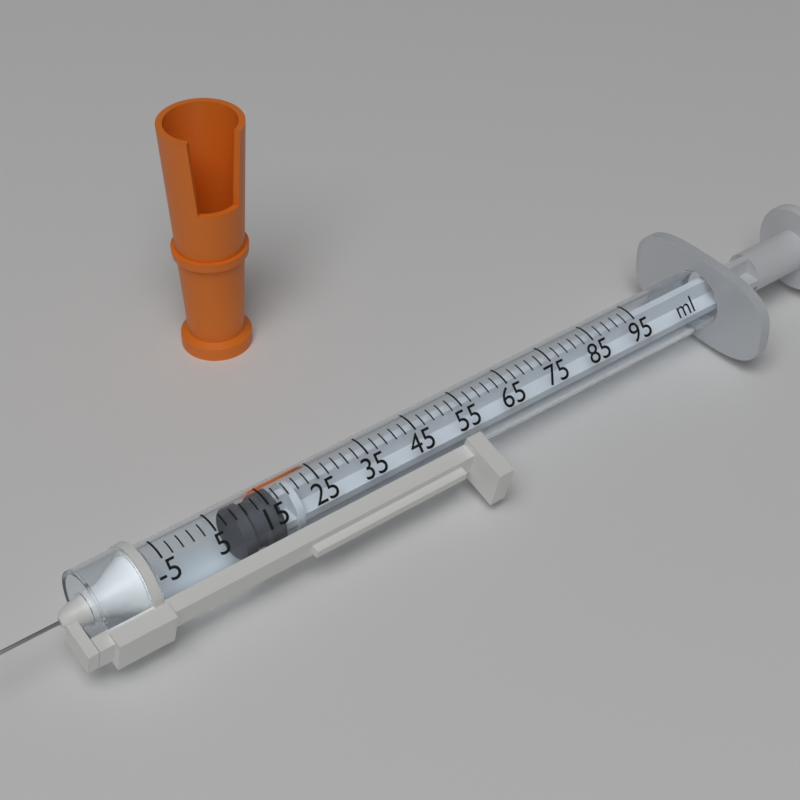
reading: 9 ml
